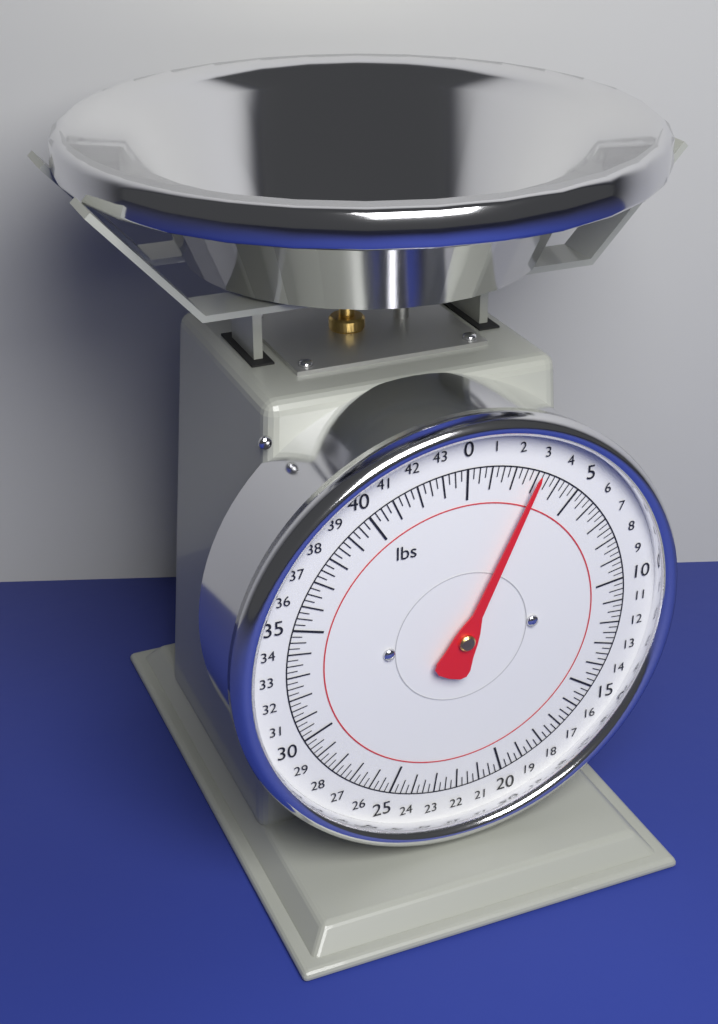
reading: 3.00 lbs
